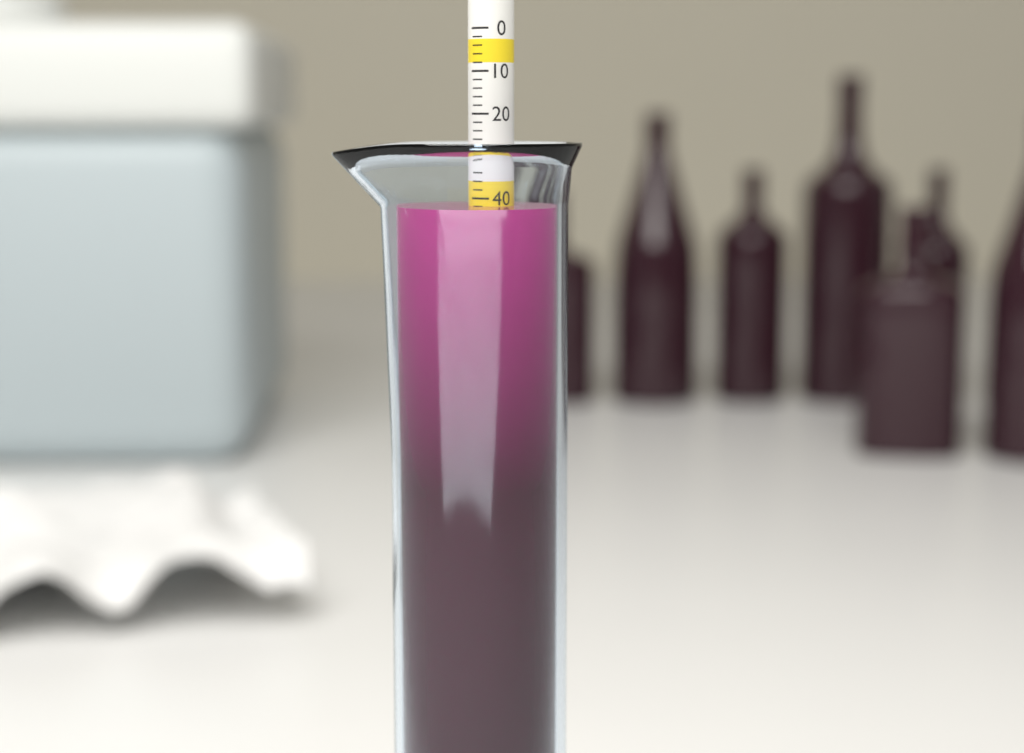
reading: 42 (no unit)
